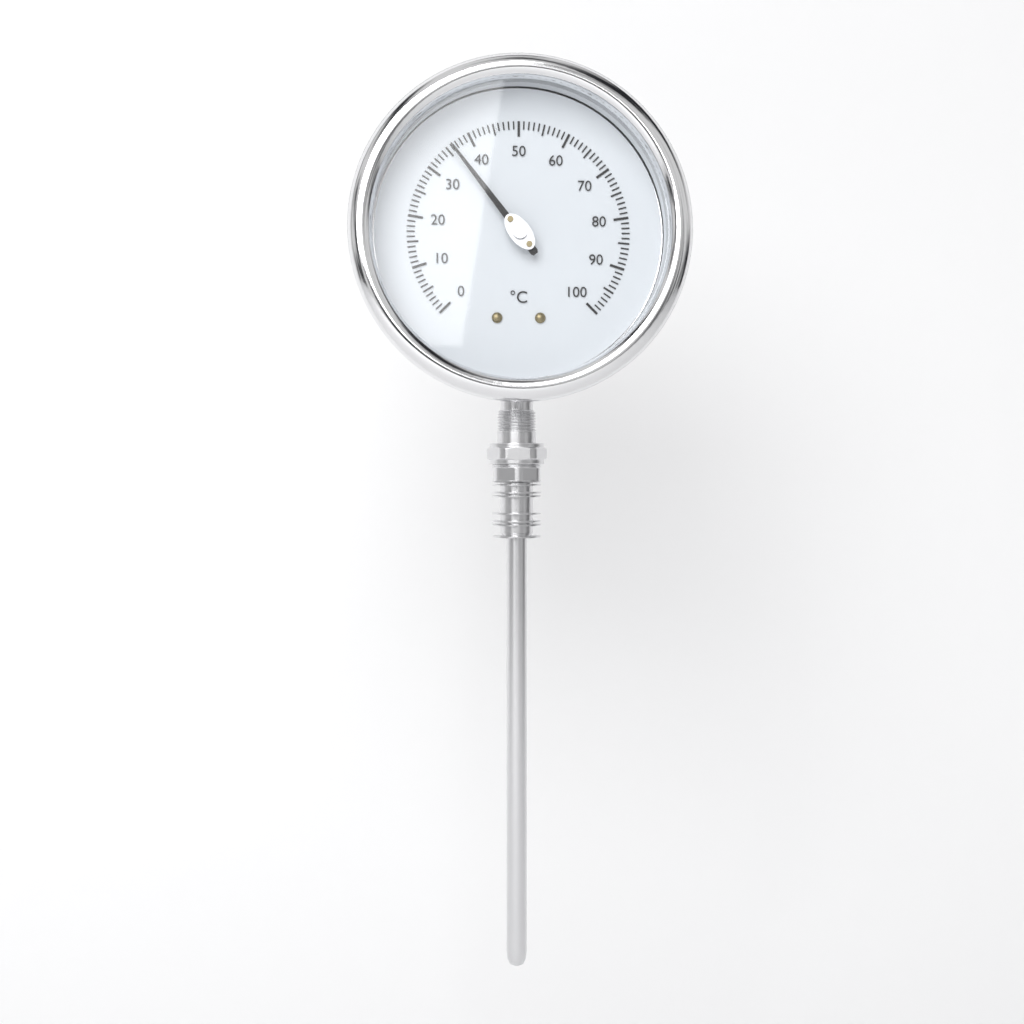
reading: 36 °C
